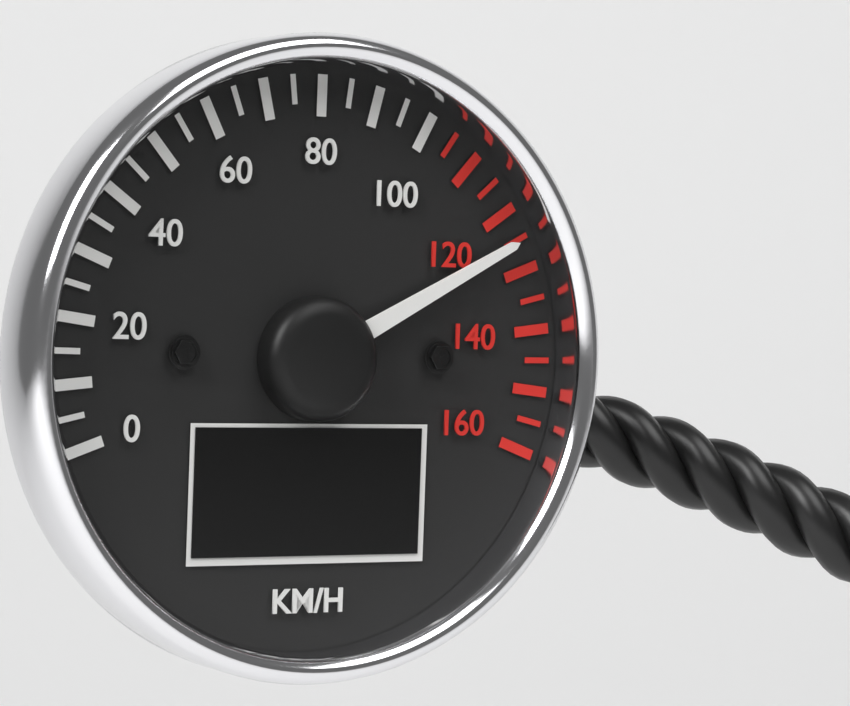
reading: 125 km/h
